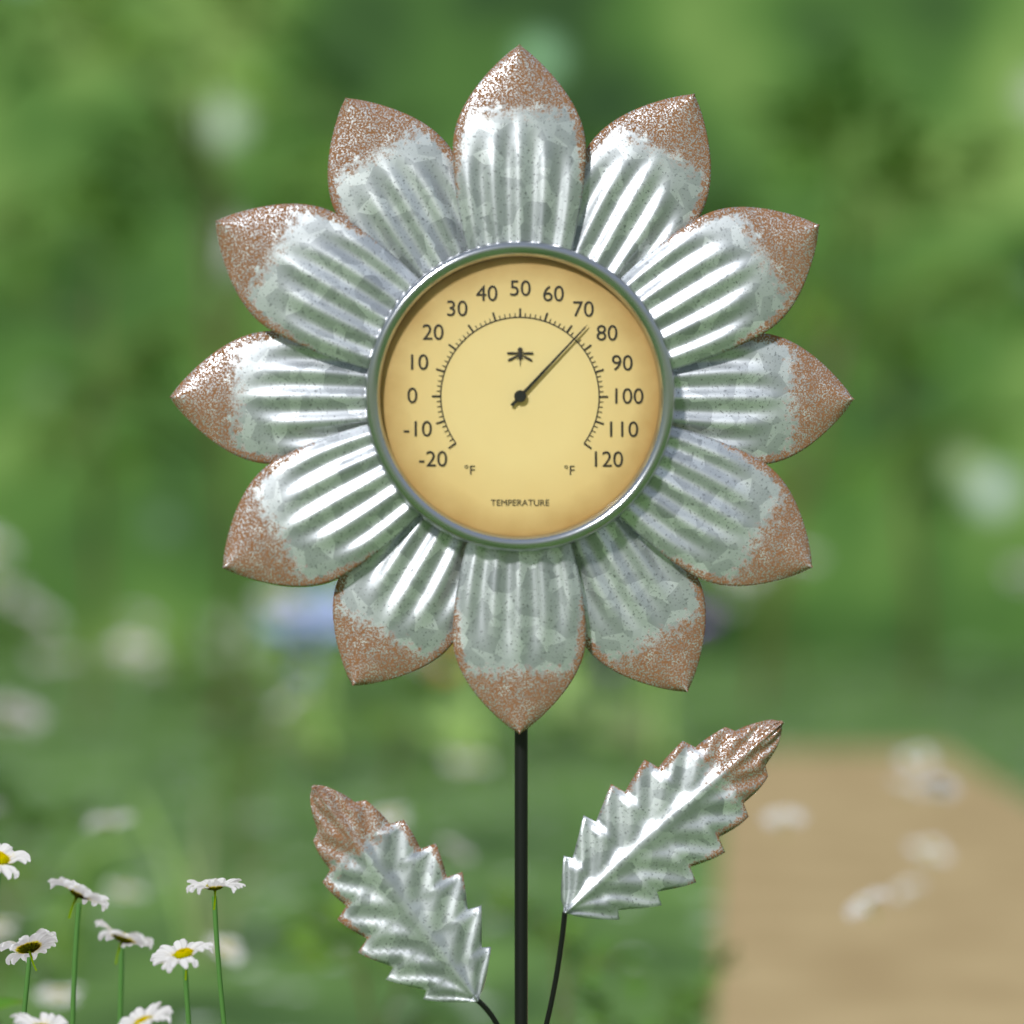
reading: 74 °F
